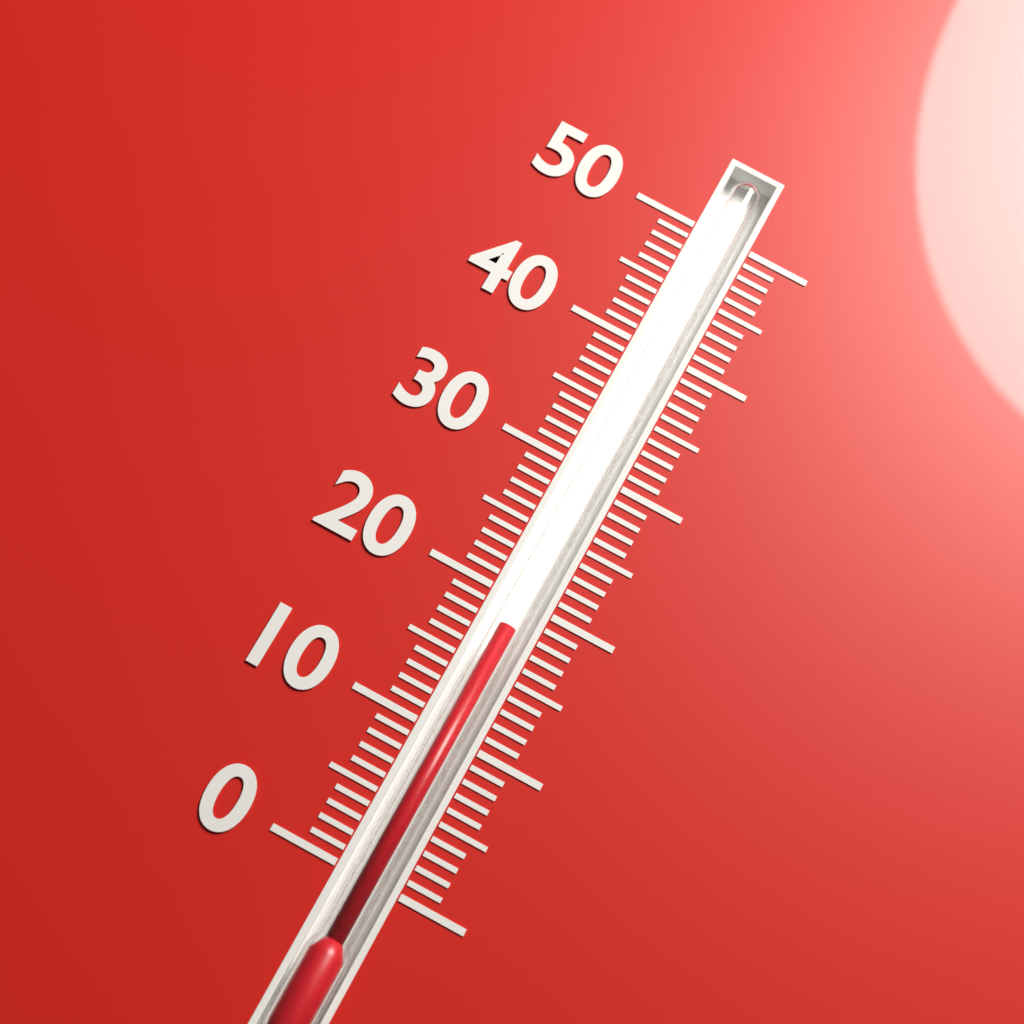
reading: 18 (no unit)
